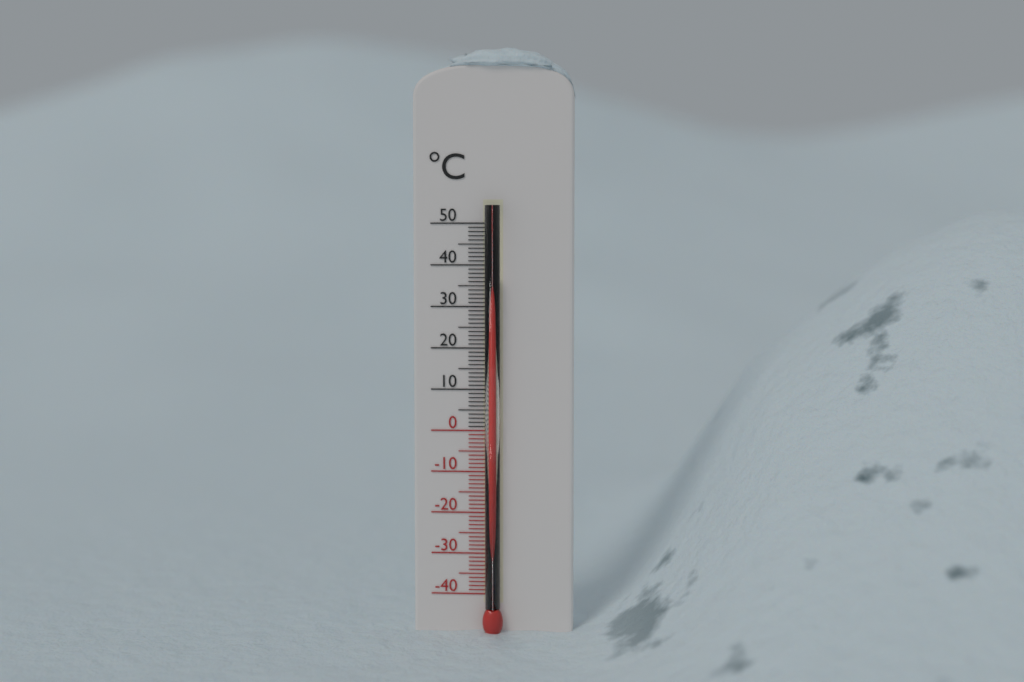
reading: 38 °C
